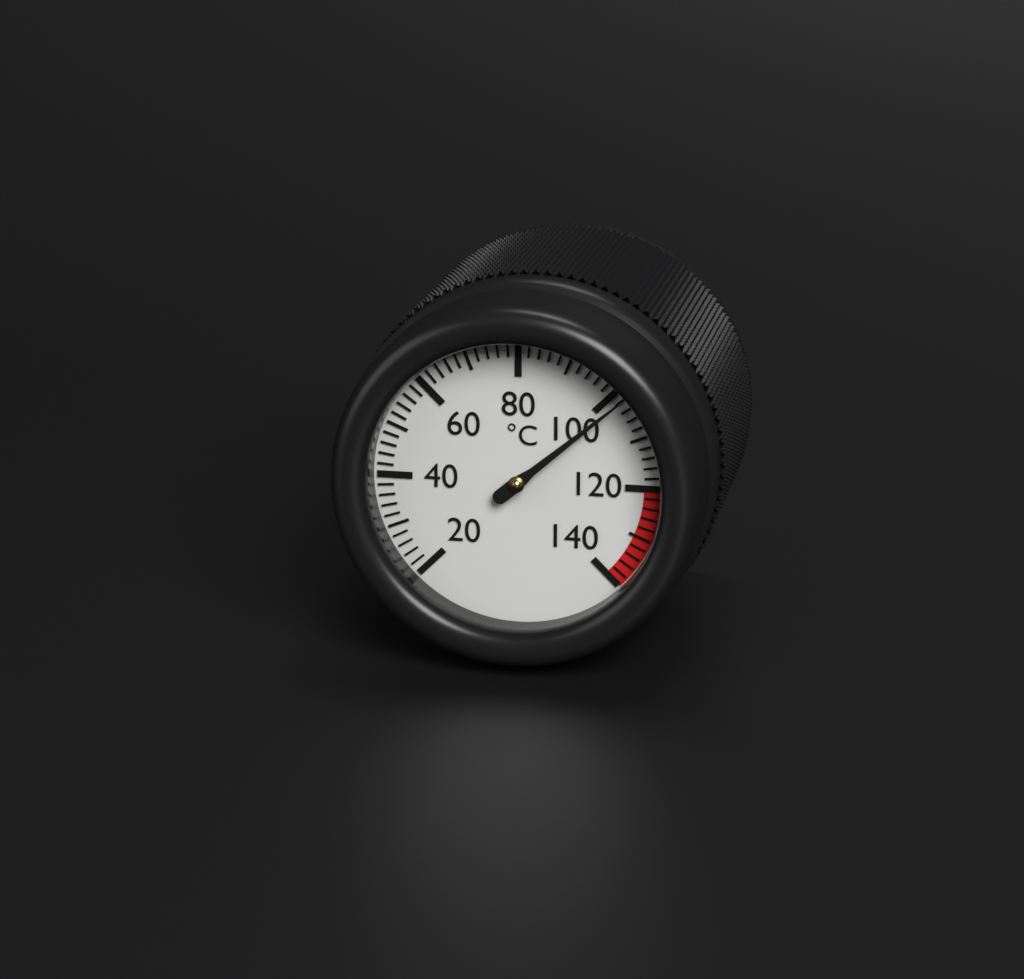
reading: 102 °C
